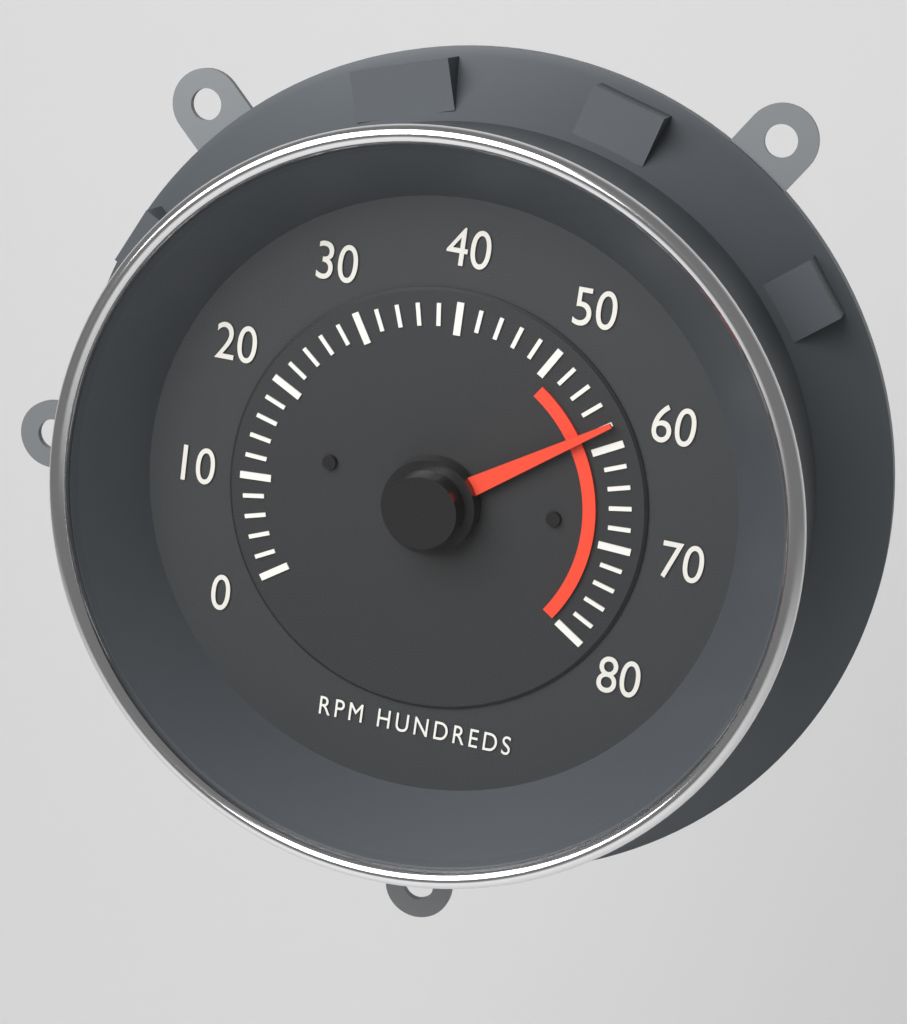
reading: 5800 RPM
